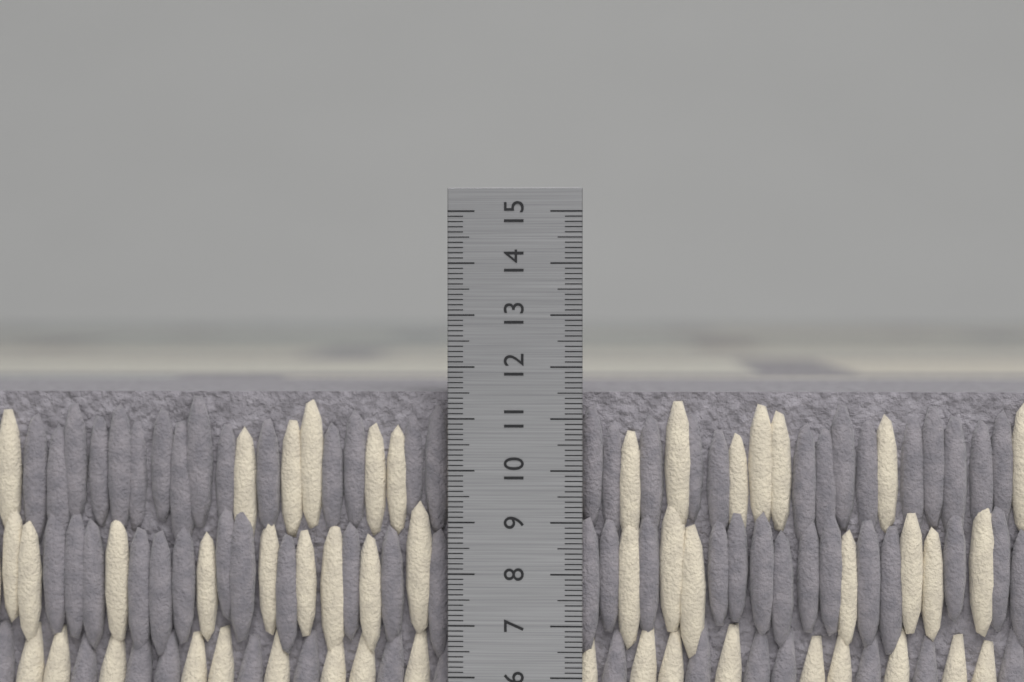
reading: 11.5 cm
